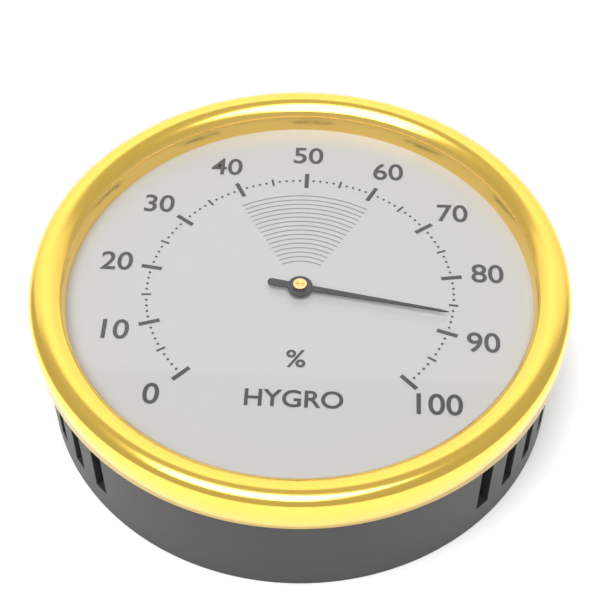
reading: 87 %
